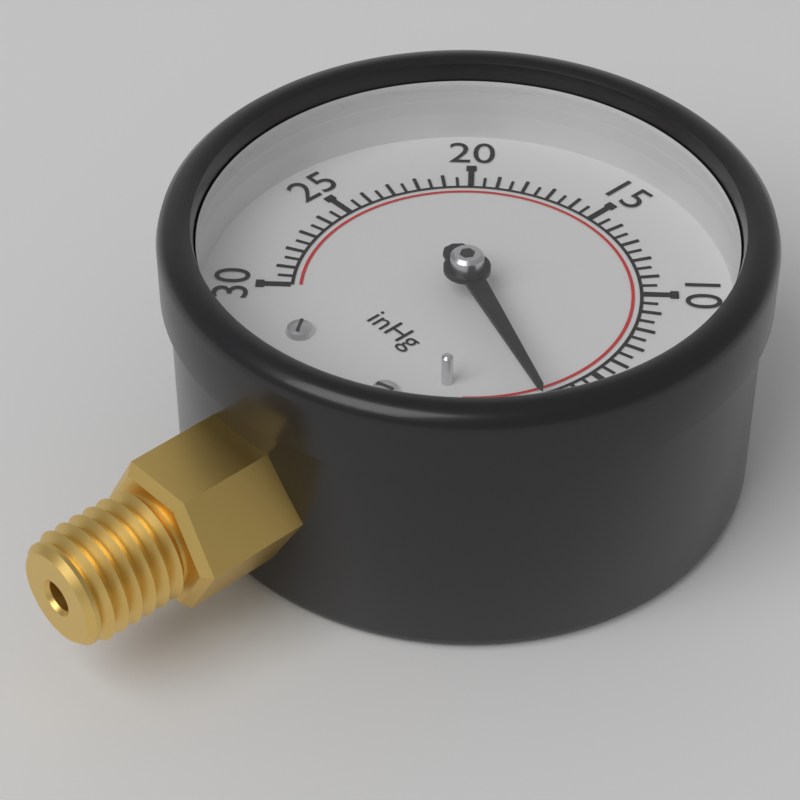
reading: 2.5 inHg
